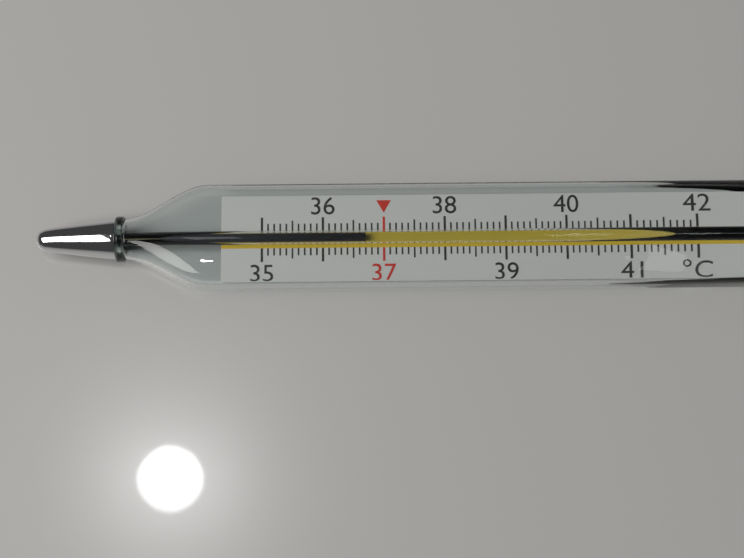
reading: 36.7 °C
